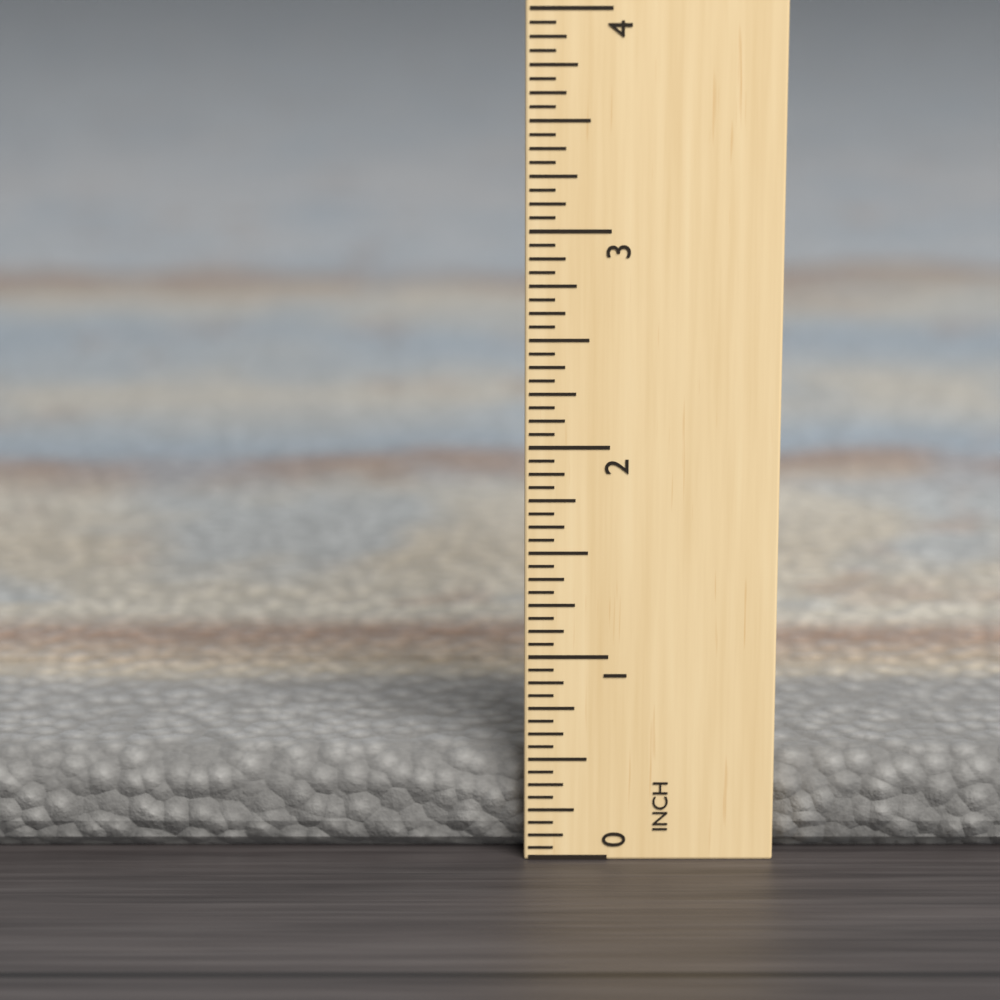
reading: 0.5000 in
